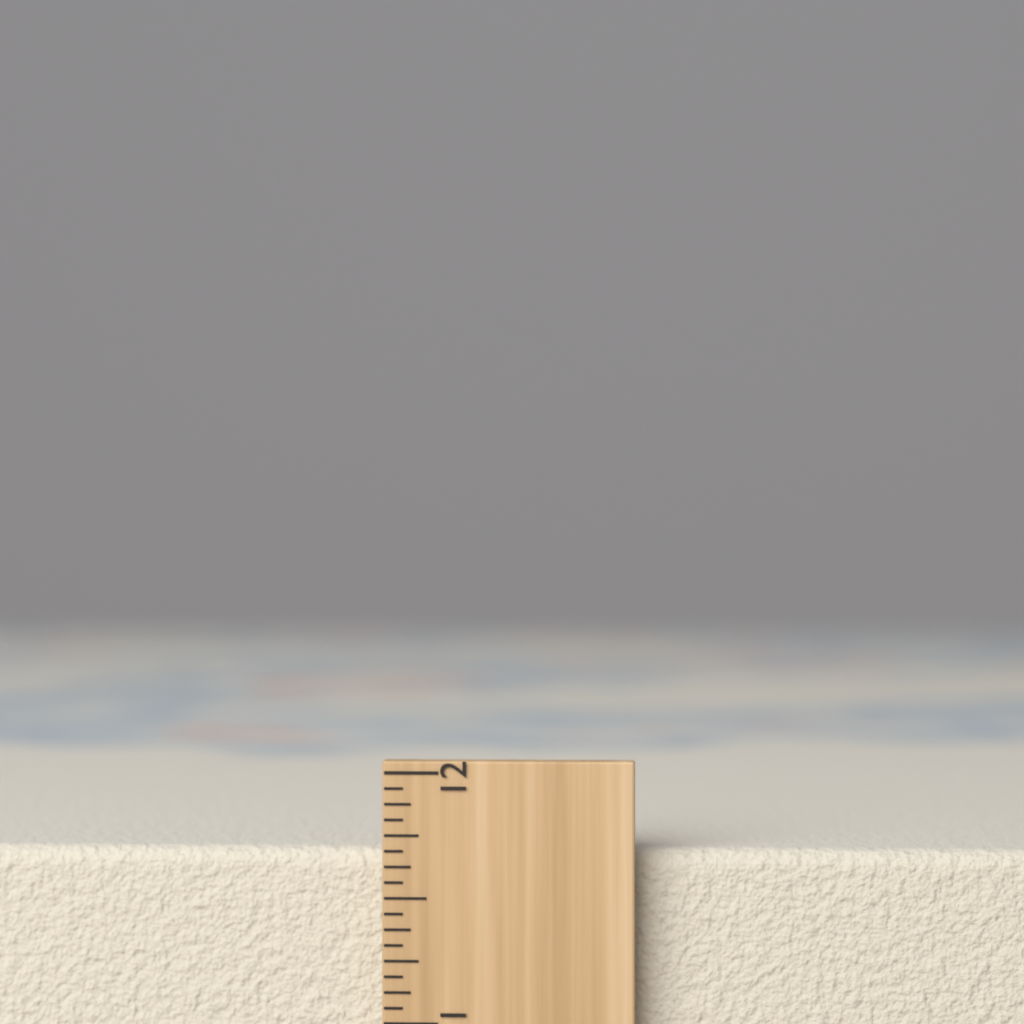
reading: 11.6875 inch
